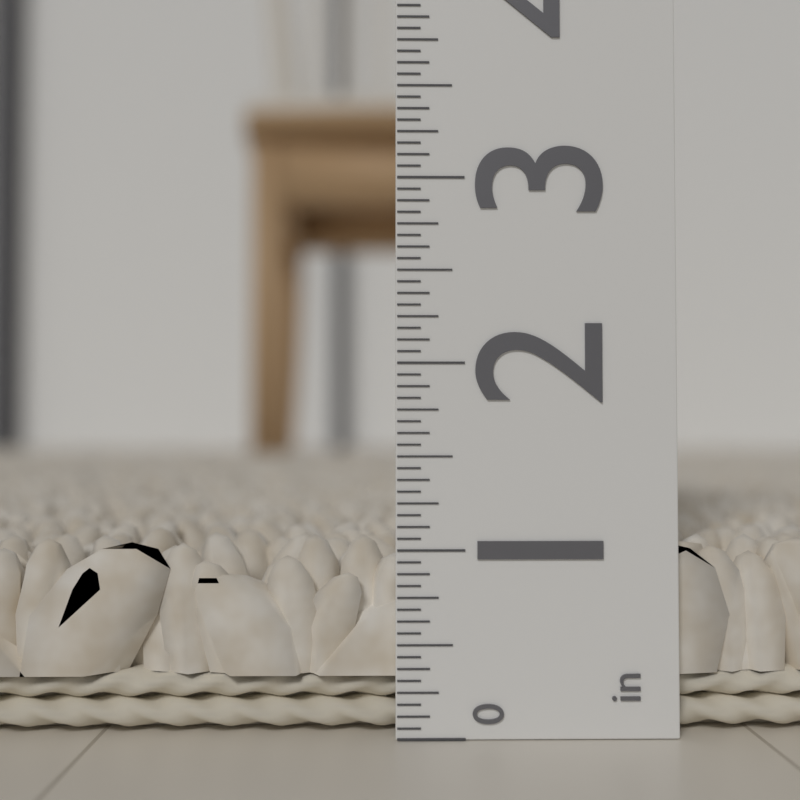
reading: 1.0625 in
